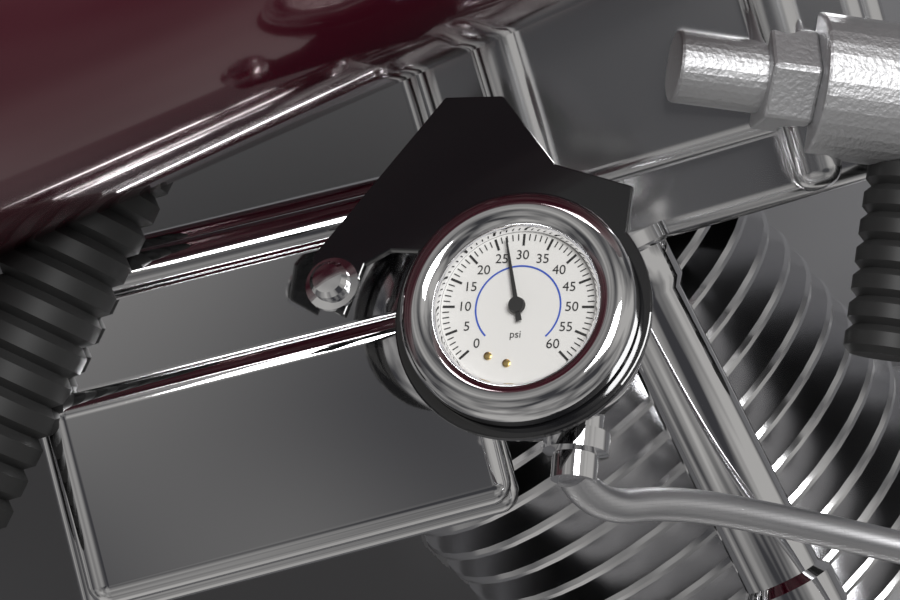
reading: 27 psi
